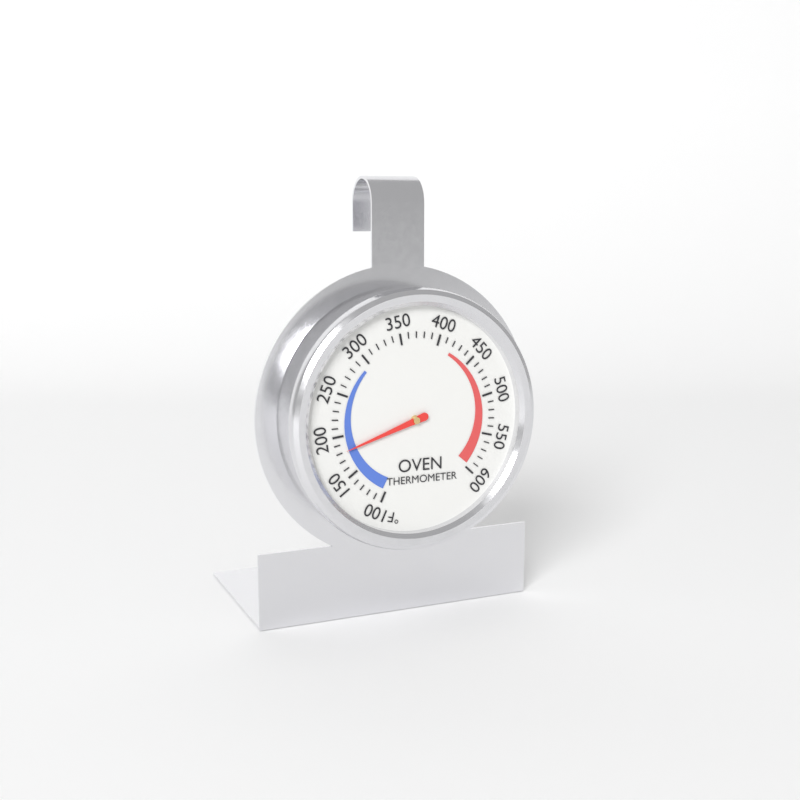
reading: 180 °F
